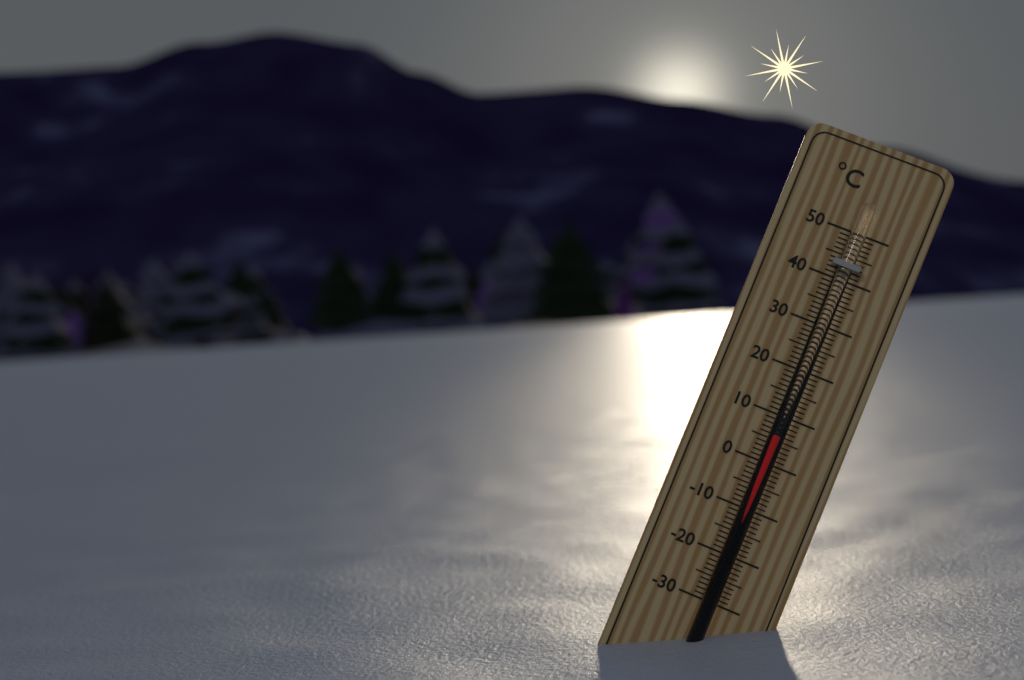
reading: 6 °C
